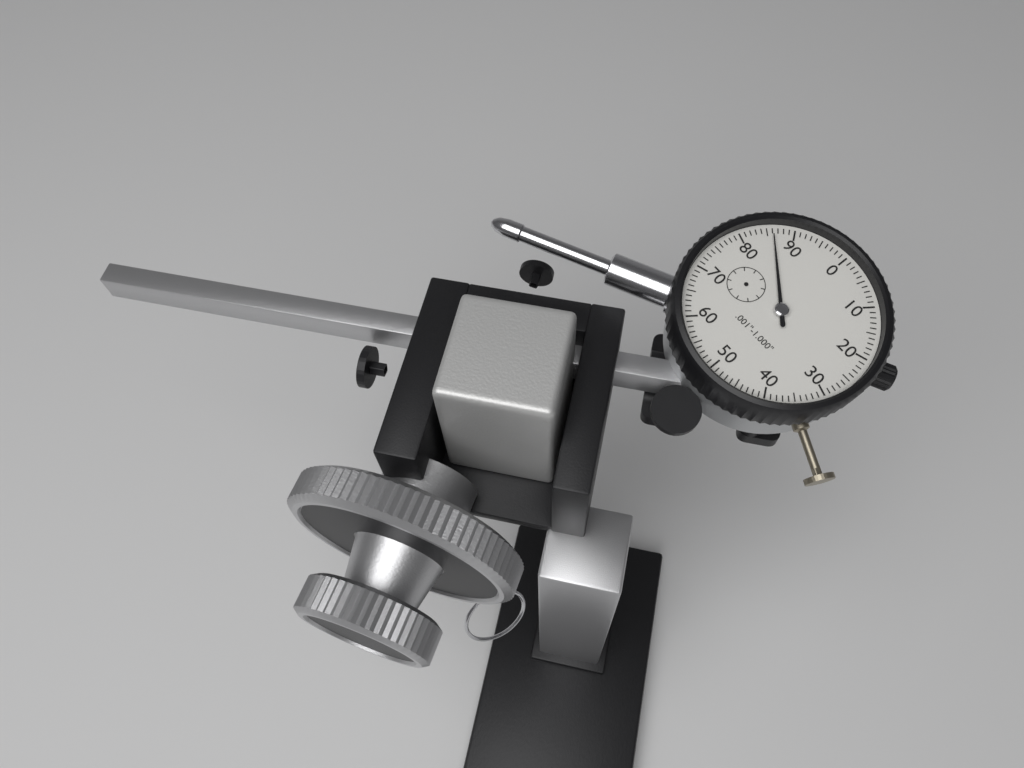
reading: 0.086 in
